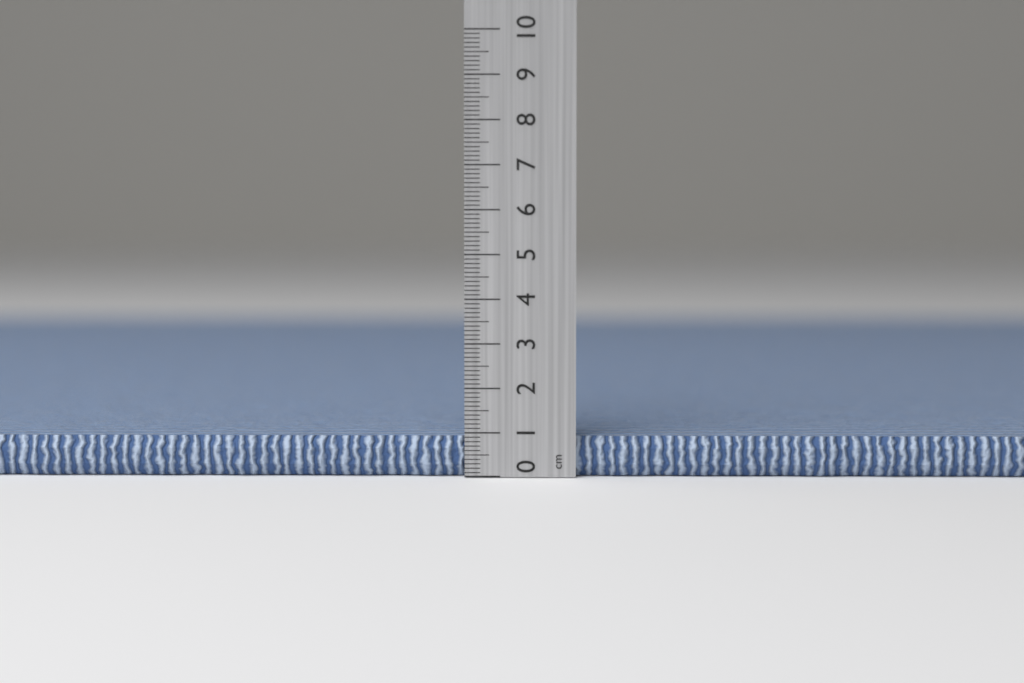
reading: 0.9 cm
